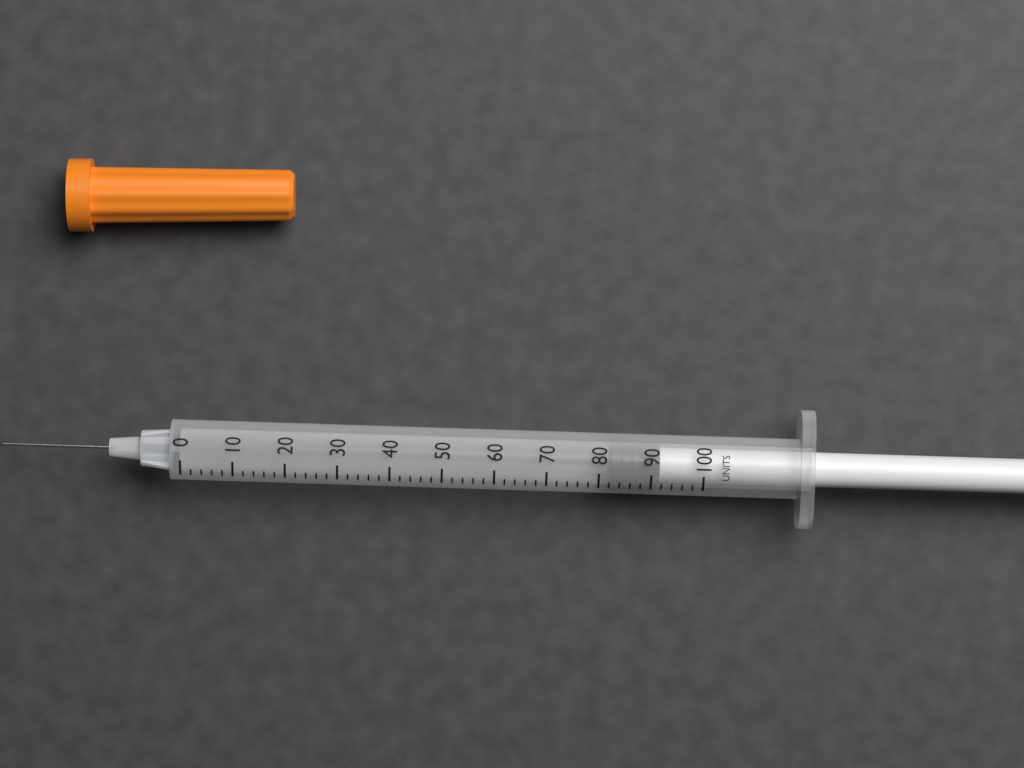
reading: 82 units
